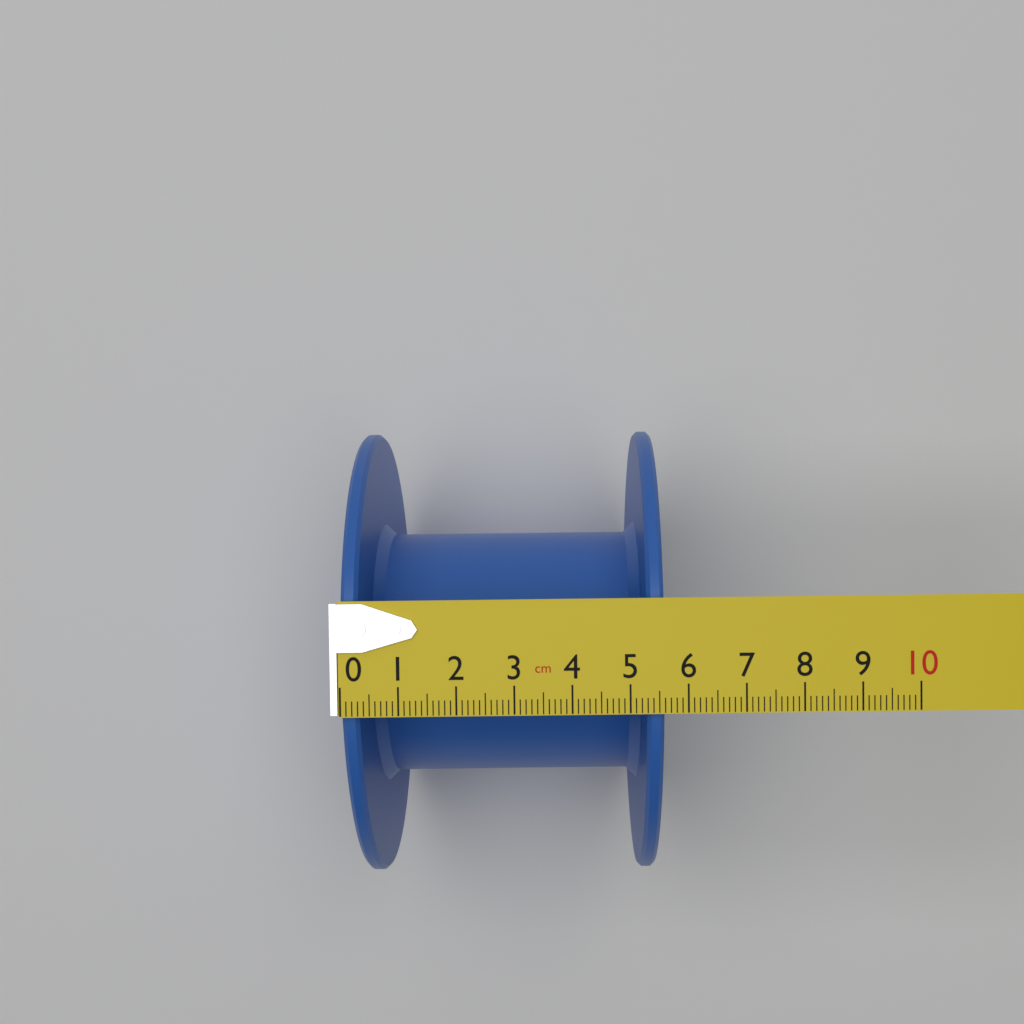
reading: 5.6 cm
